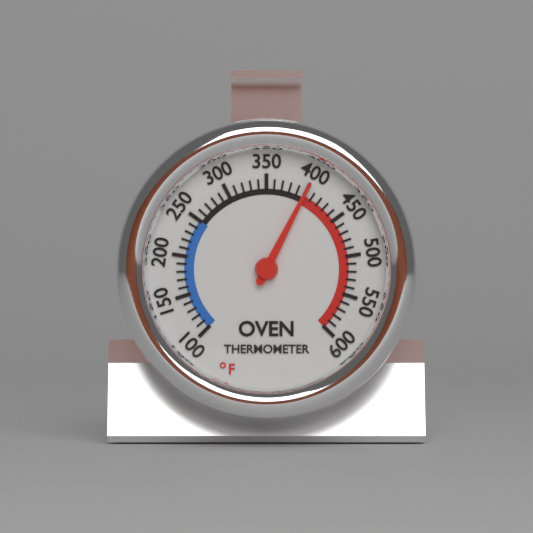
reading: 400 °F
